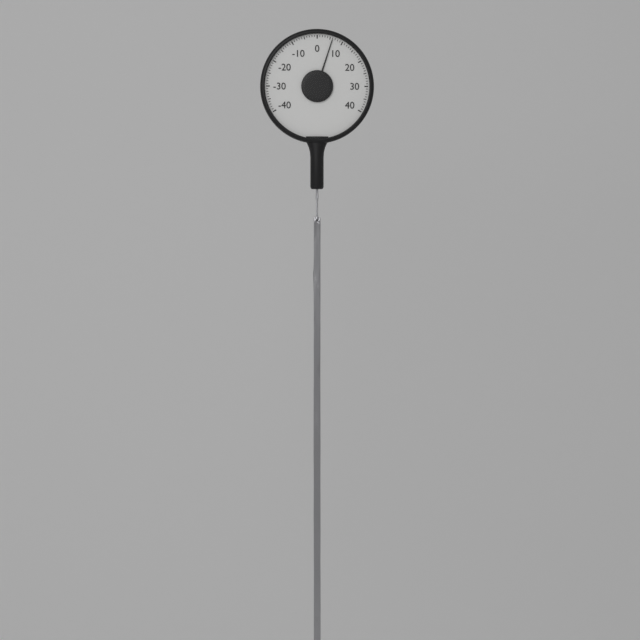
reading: 6 (no unit)
